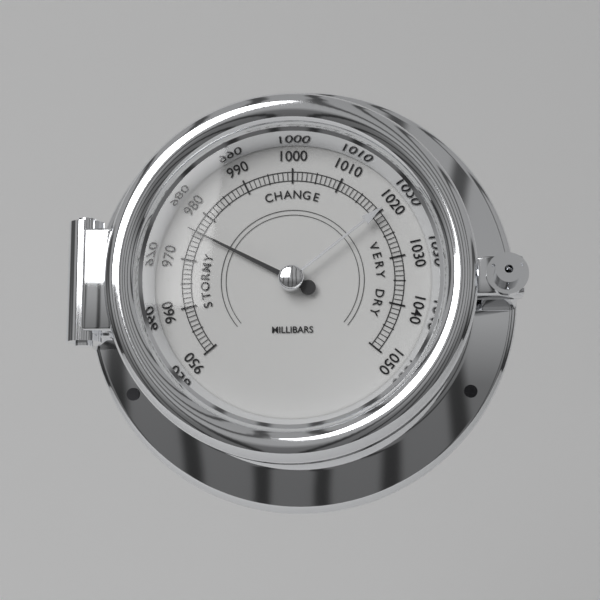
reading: 976 mbar
